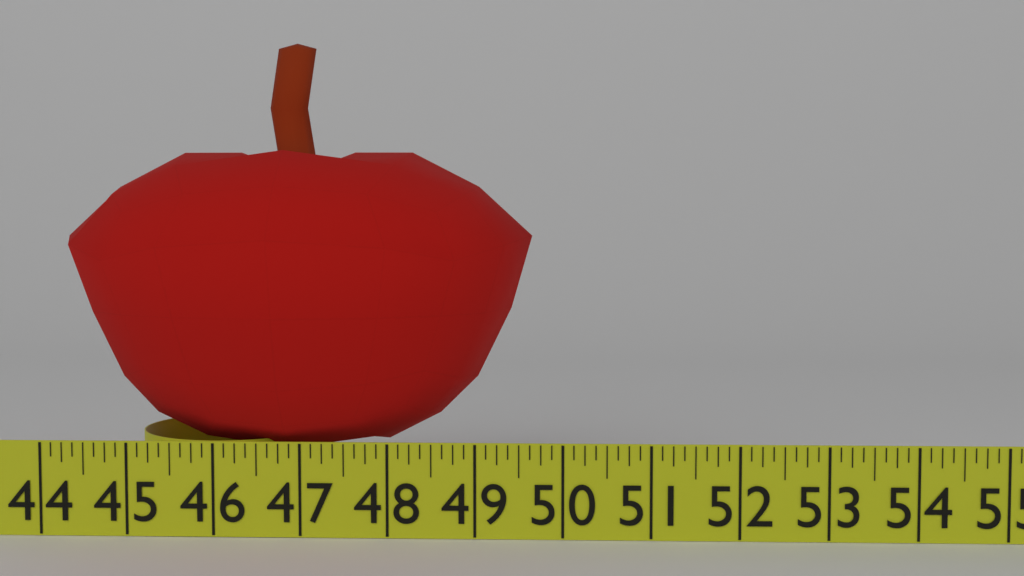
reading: 49.625 in
